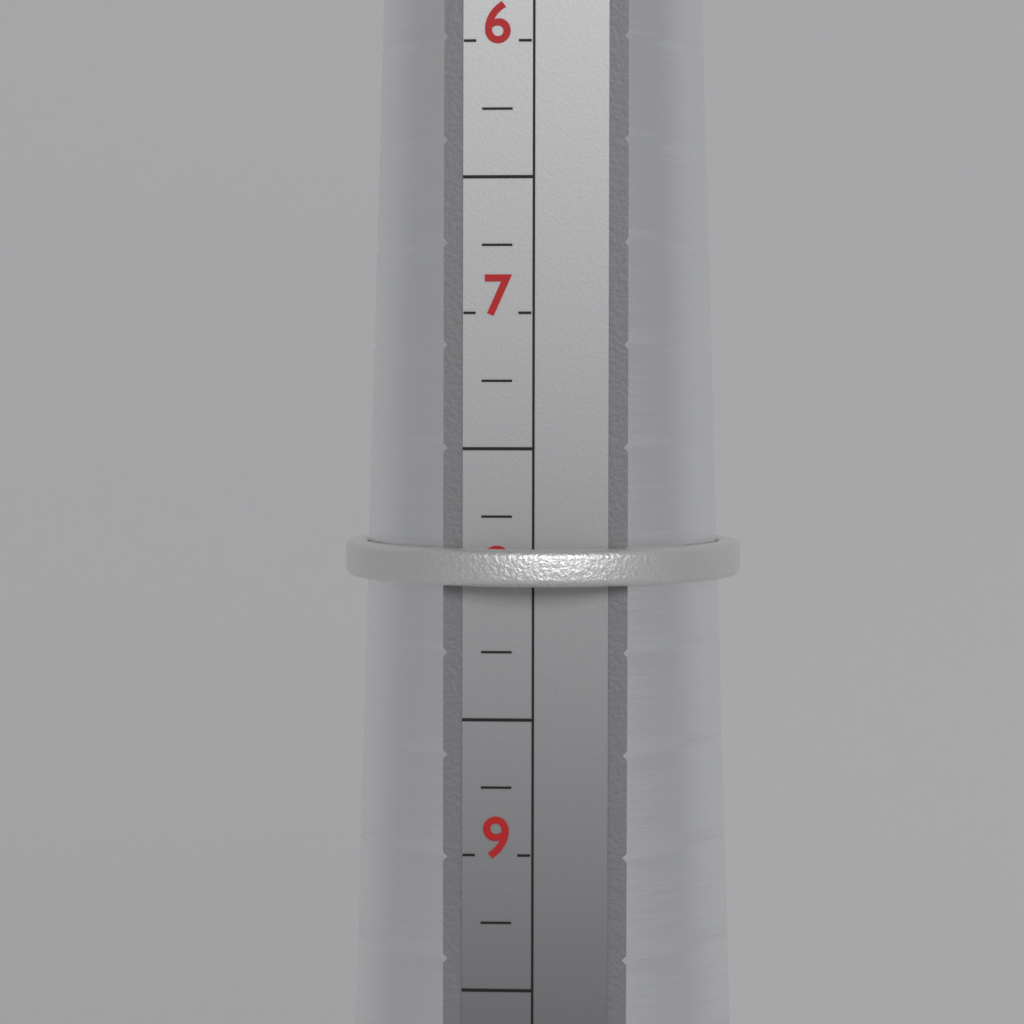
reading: 8.00 (no unit)
